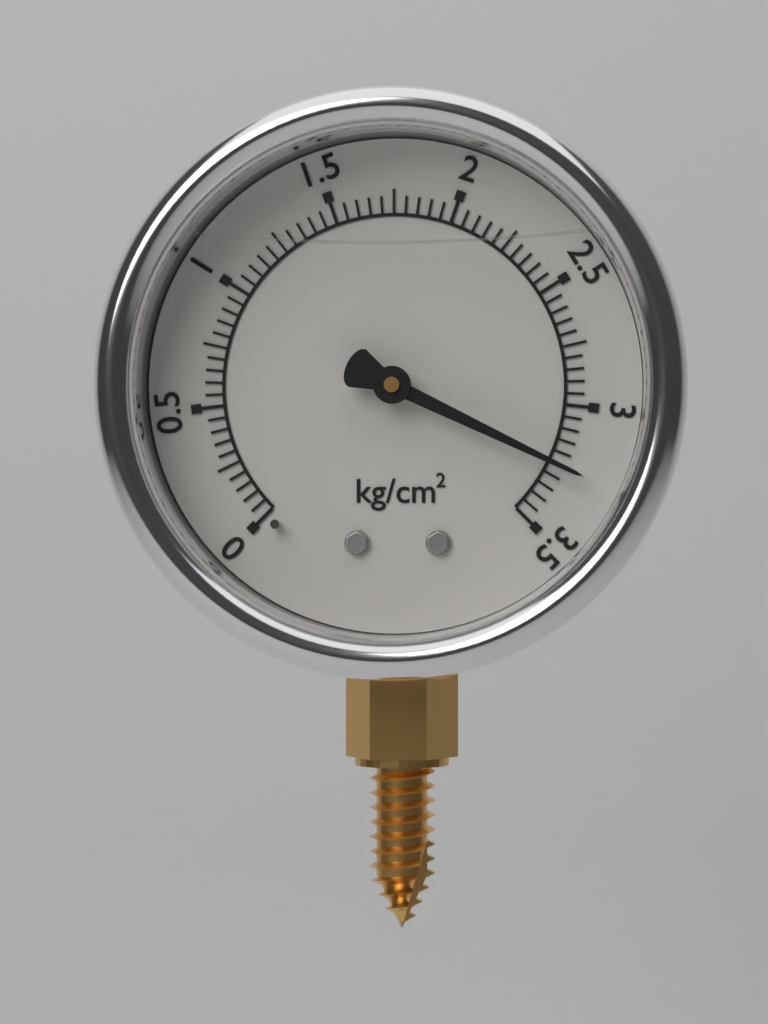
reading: 3.25 kg/cm²
